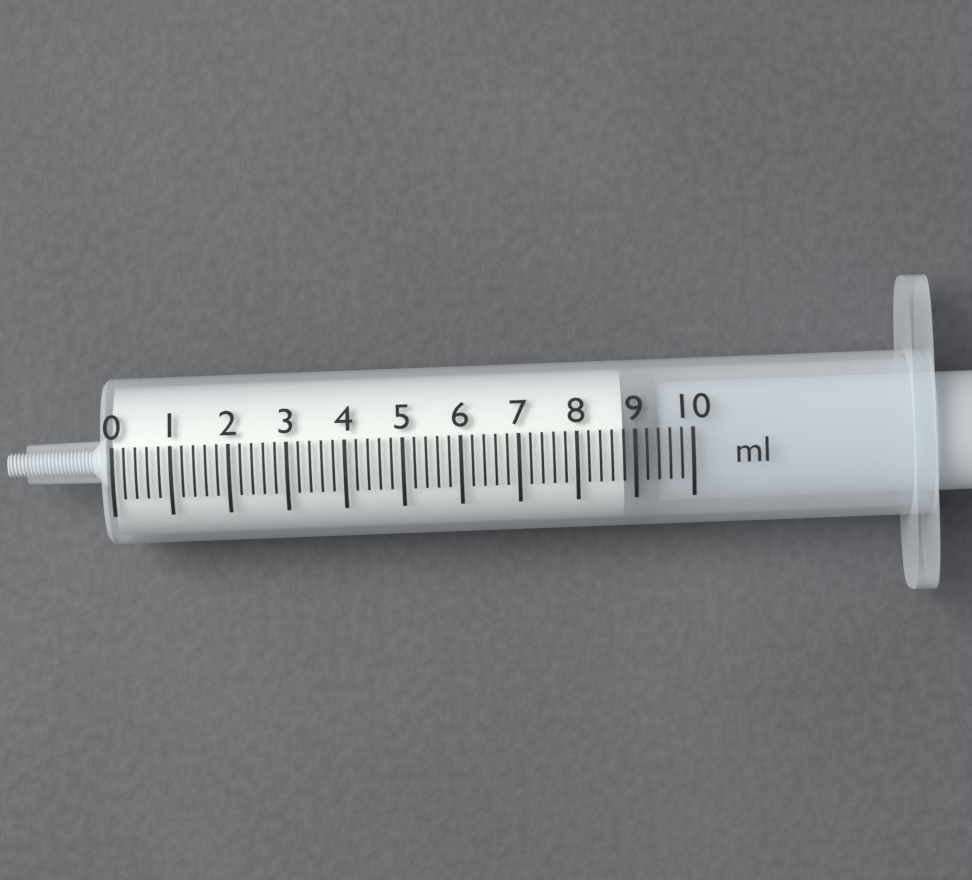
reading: 8.8 ml
